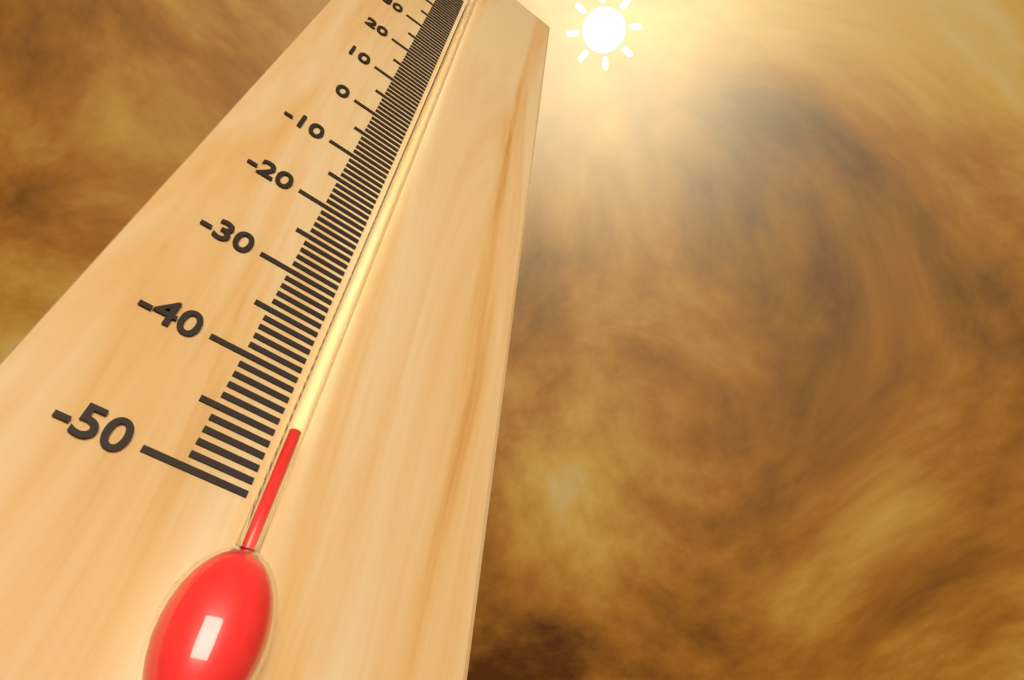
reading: -45 °C
